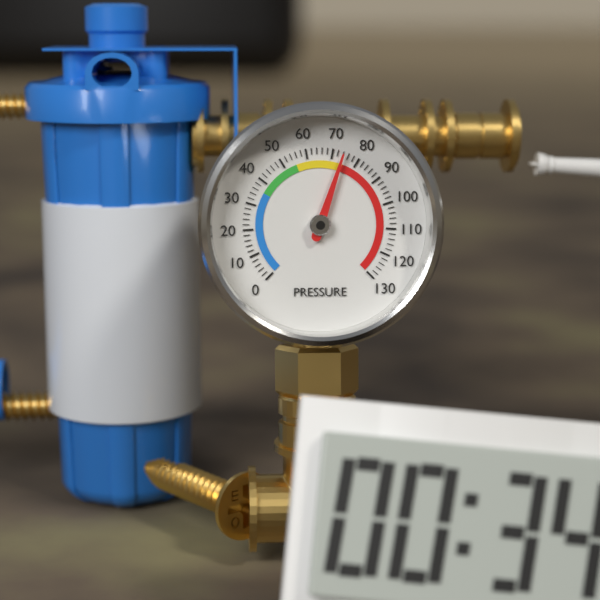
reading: 74 (no unit)
